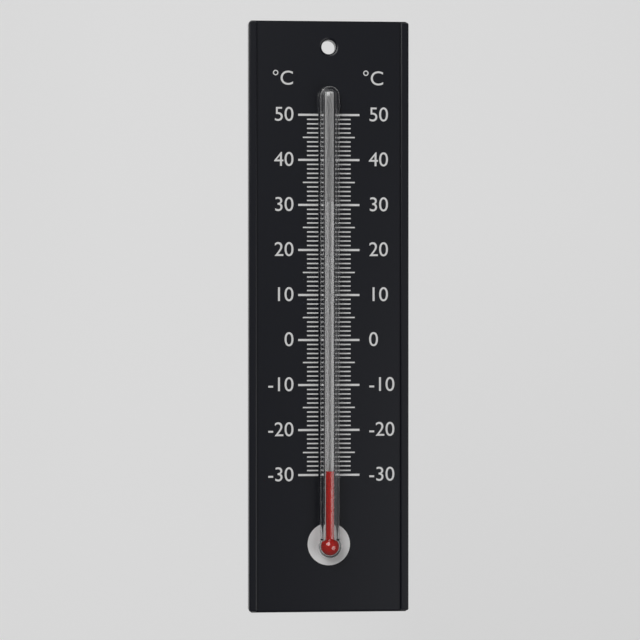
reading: -29 °C
